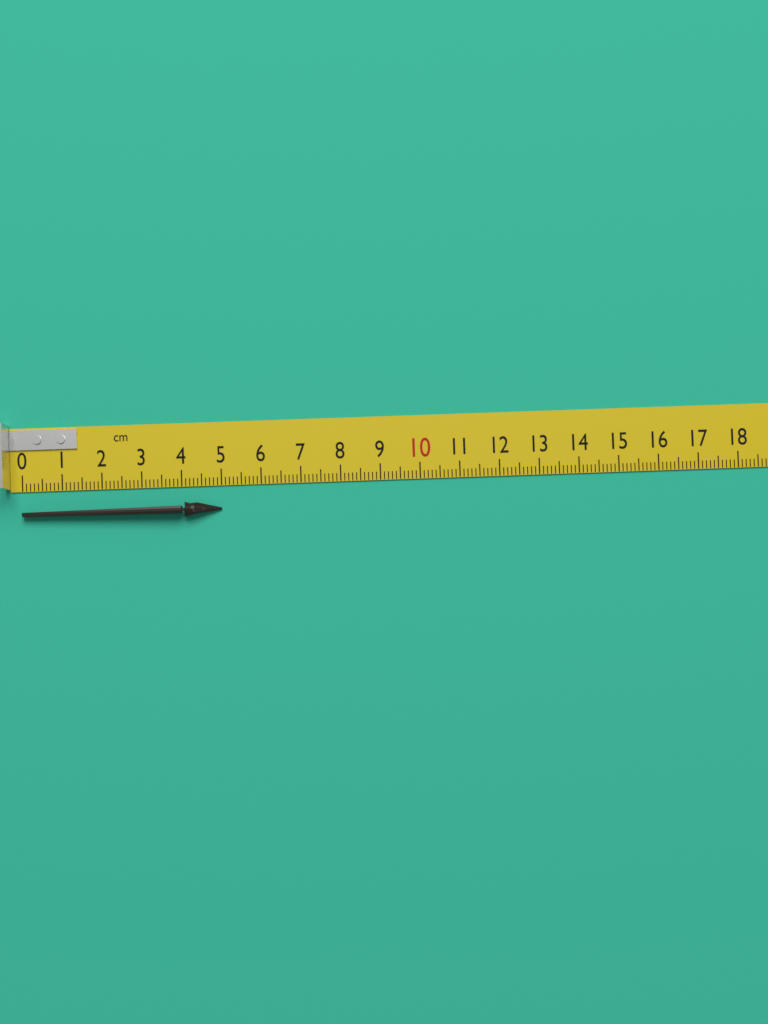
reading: 5.0 cm
